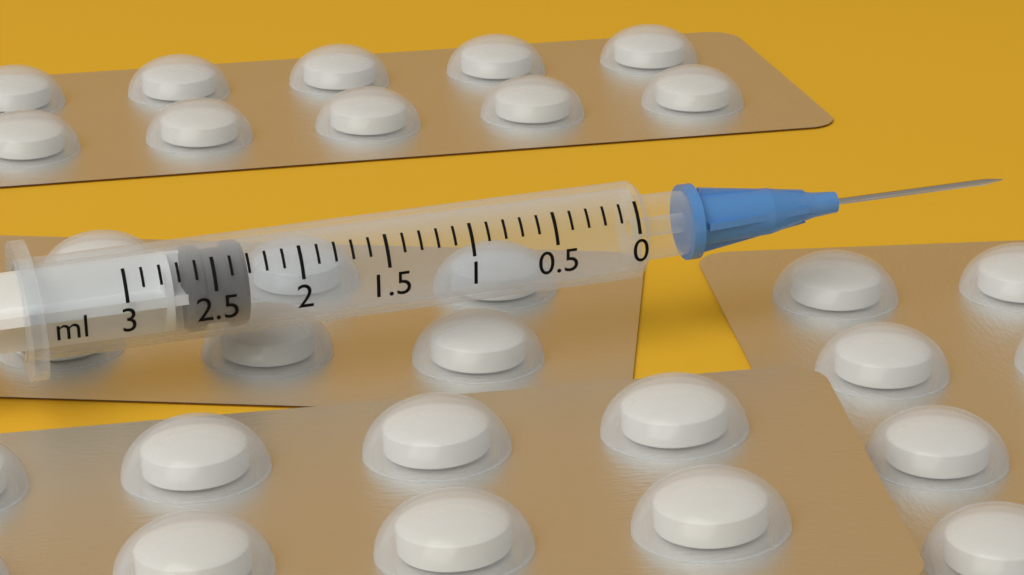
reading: 2.3 ml
